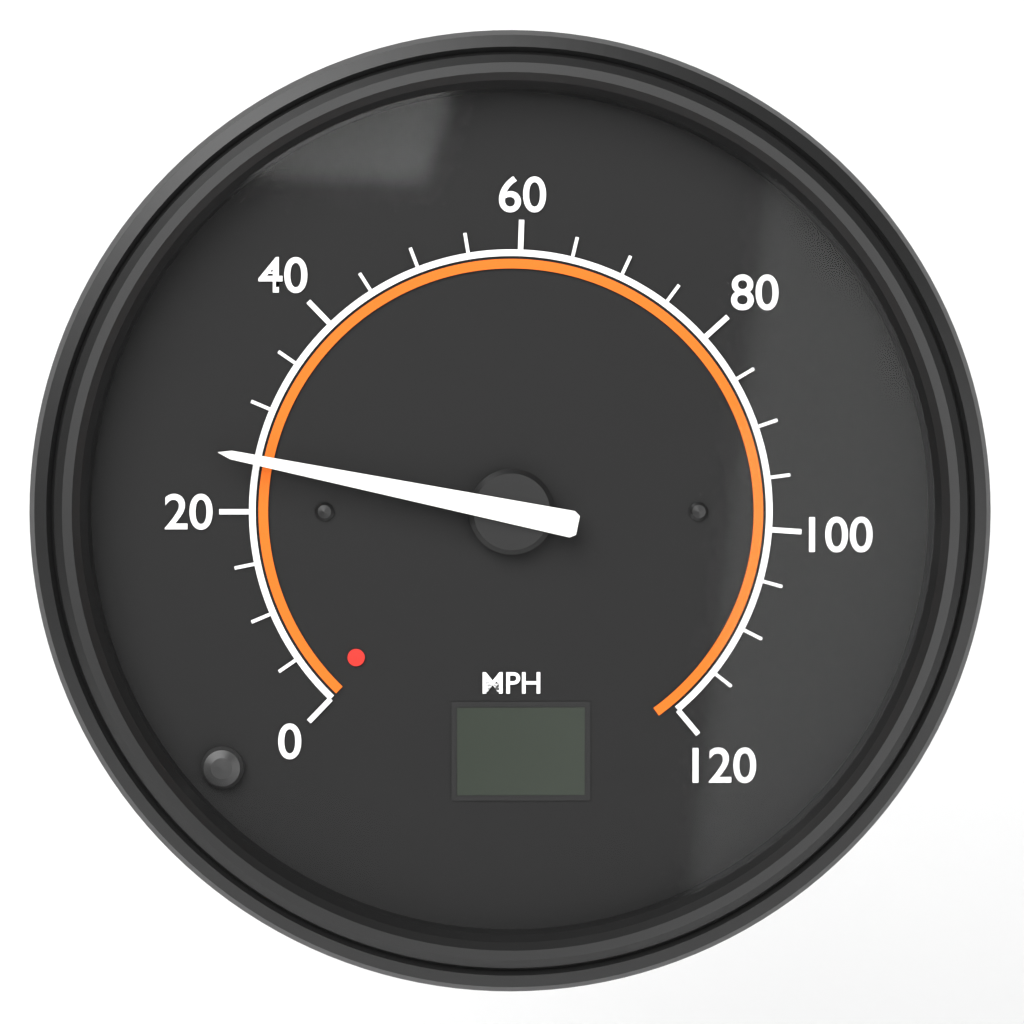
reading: 25 MPH
